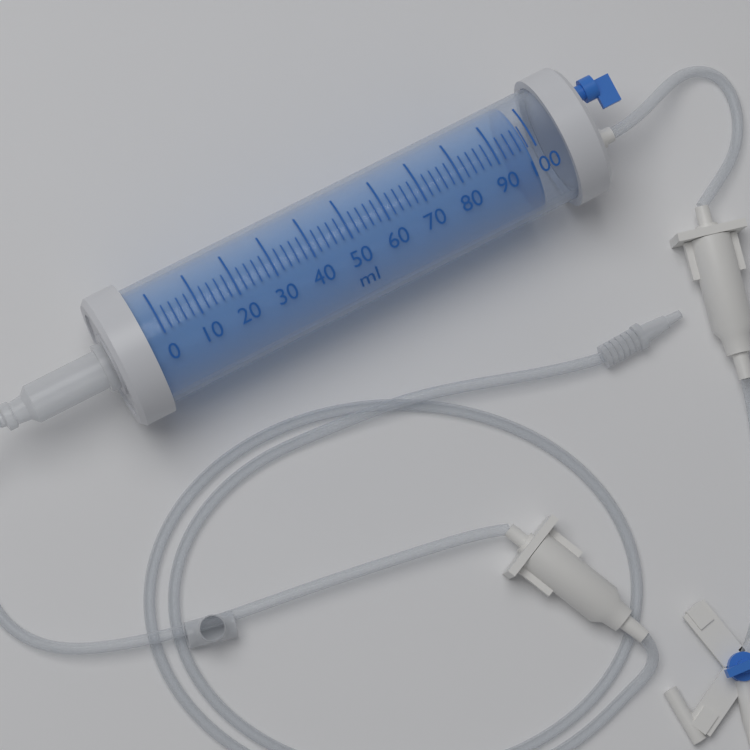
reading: 98 ml
